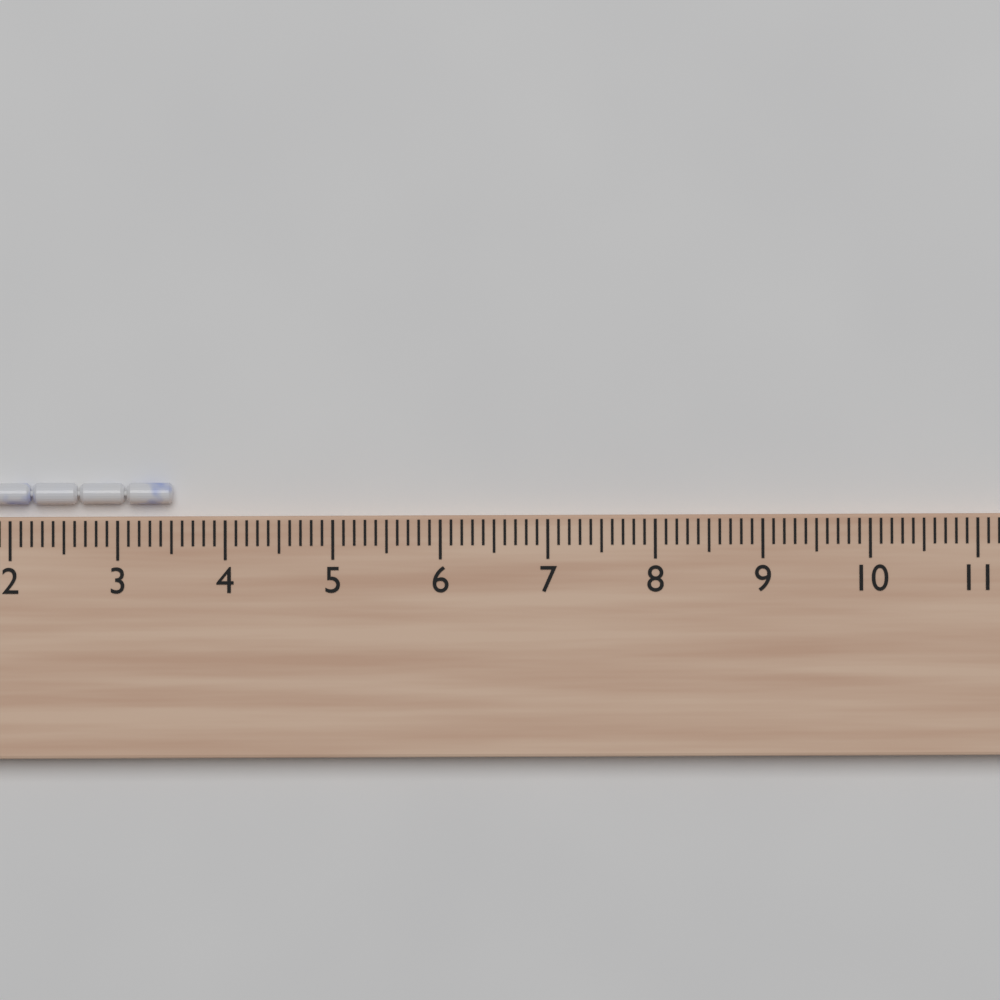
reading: 3.5 cm
